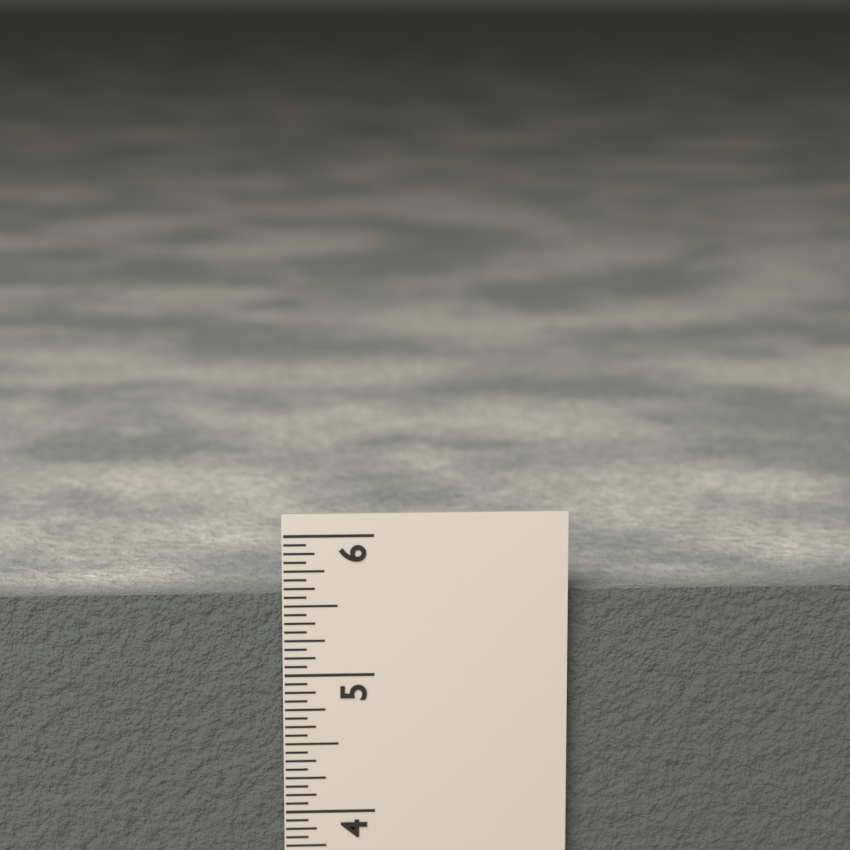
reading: 5.5625 in
